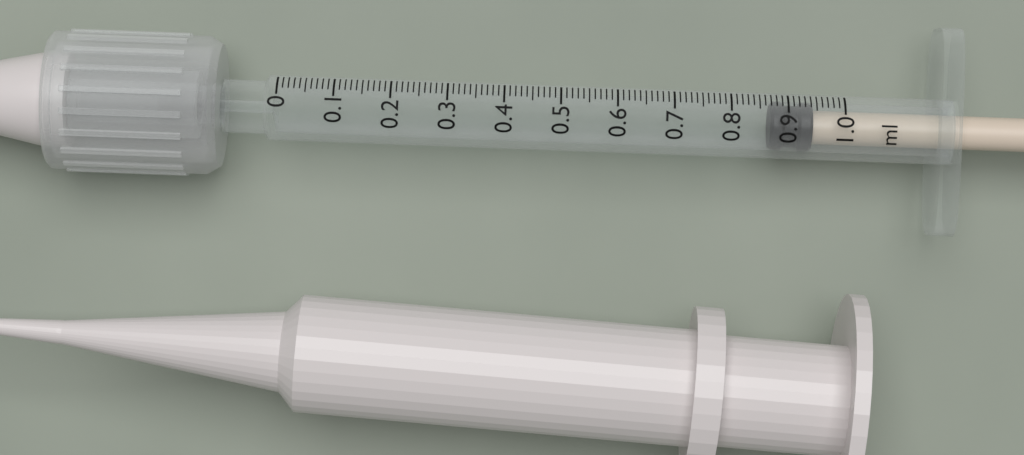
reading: 0.87 ml
